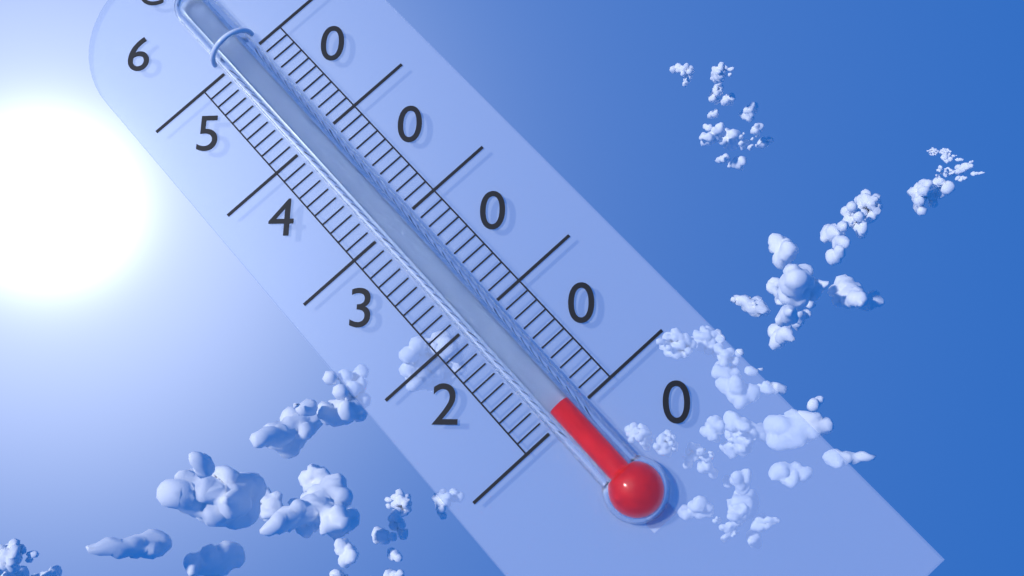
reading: 21 °C
